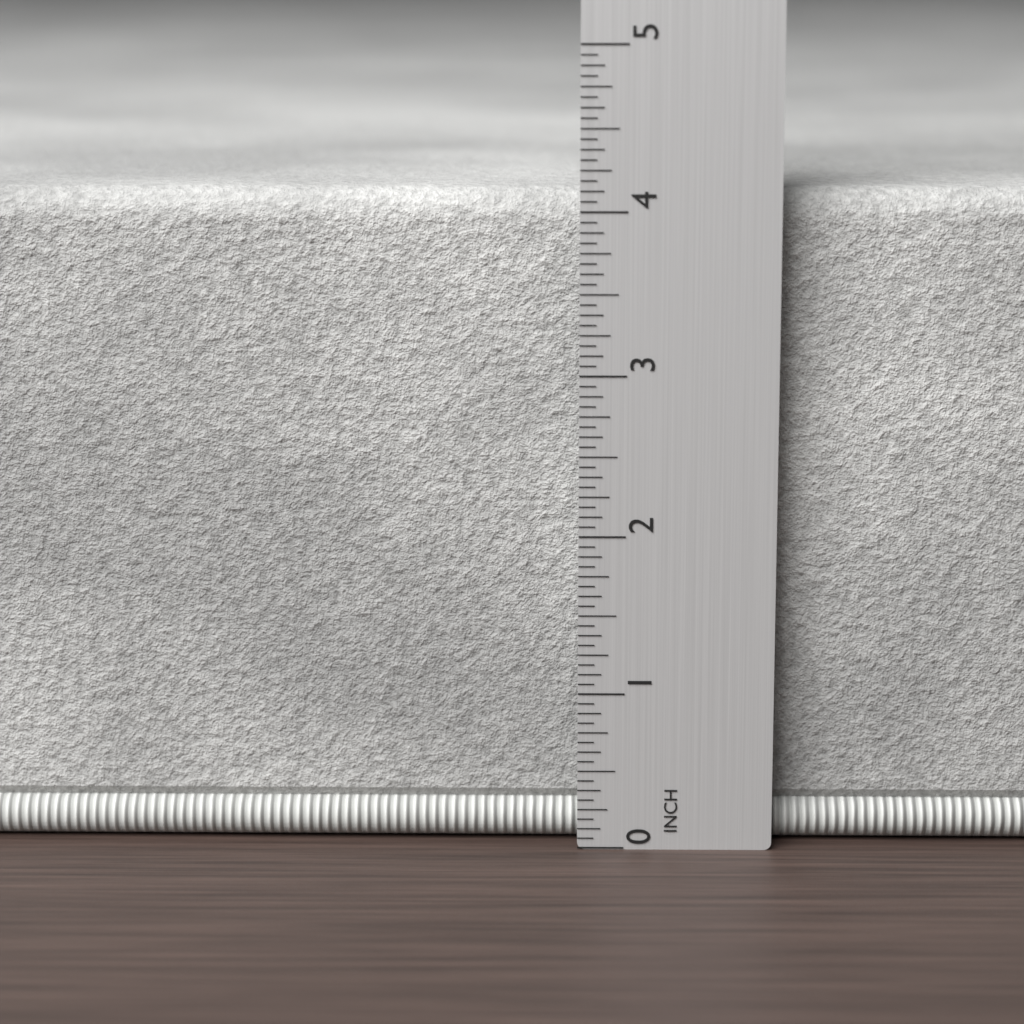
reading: 4.1250 in
